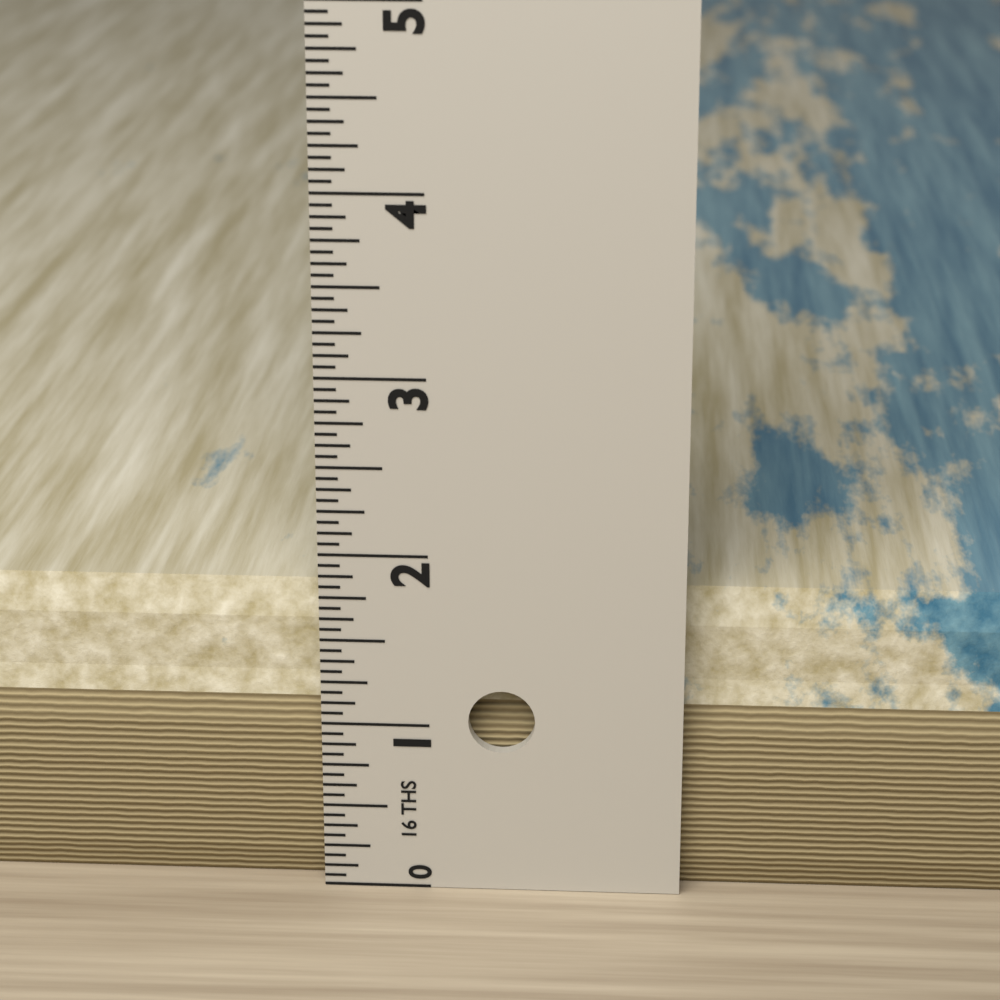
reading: 1.7500 in
